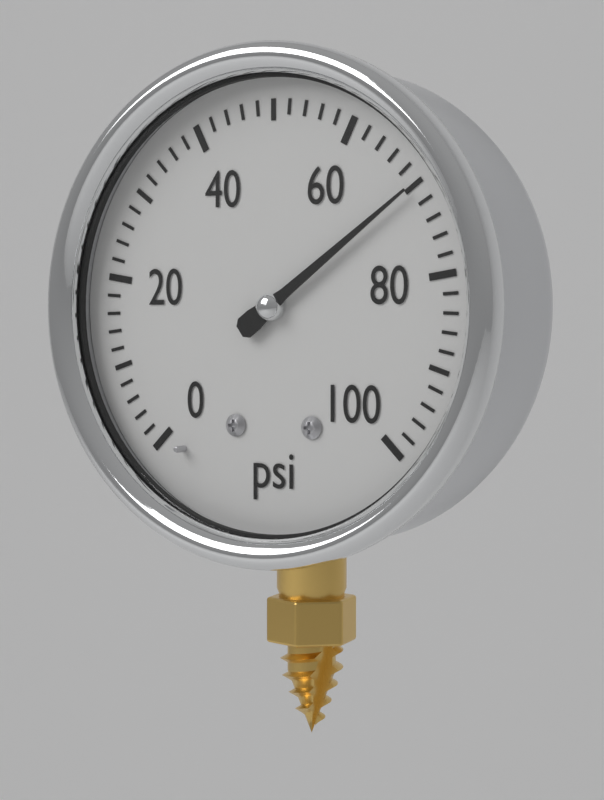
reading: 70 psi
